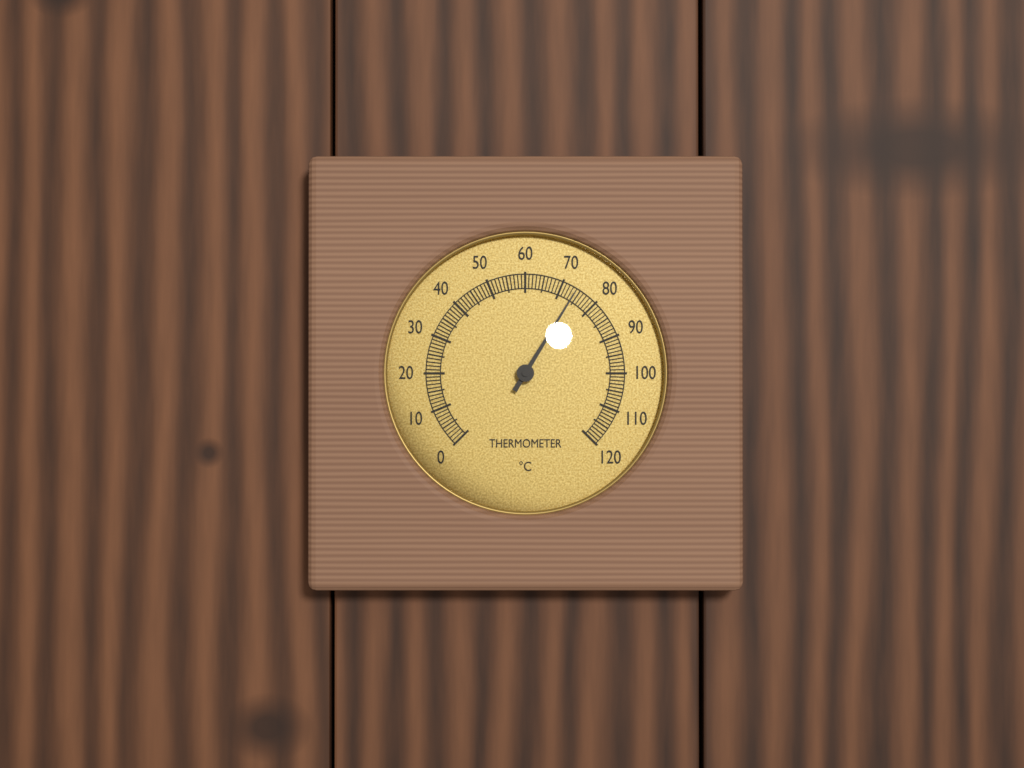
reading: 74 °C
